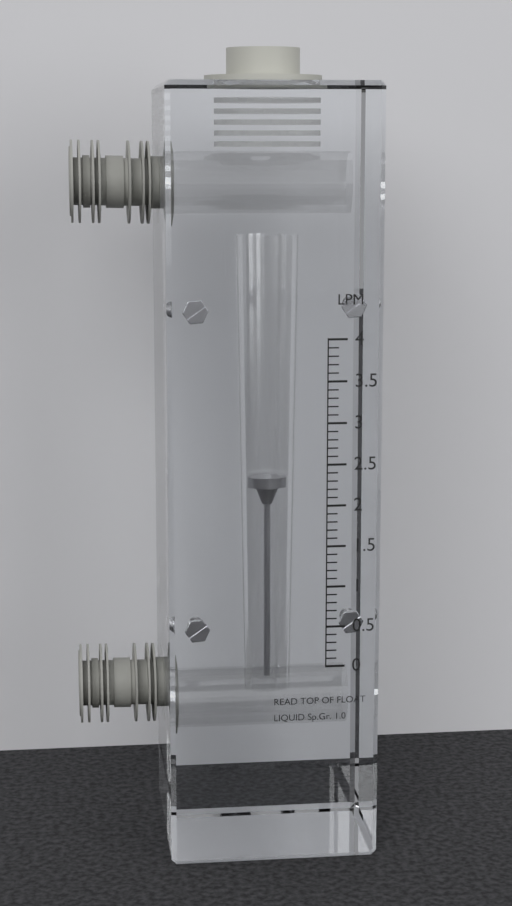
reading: 2.2 LPM
